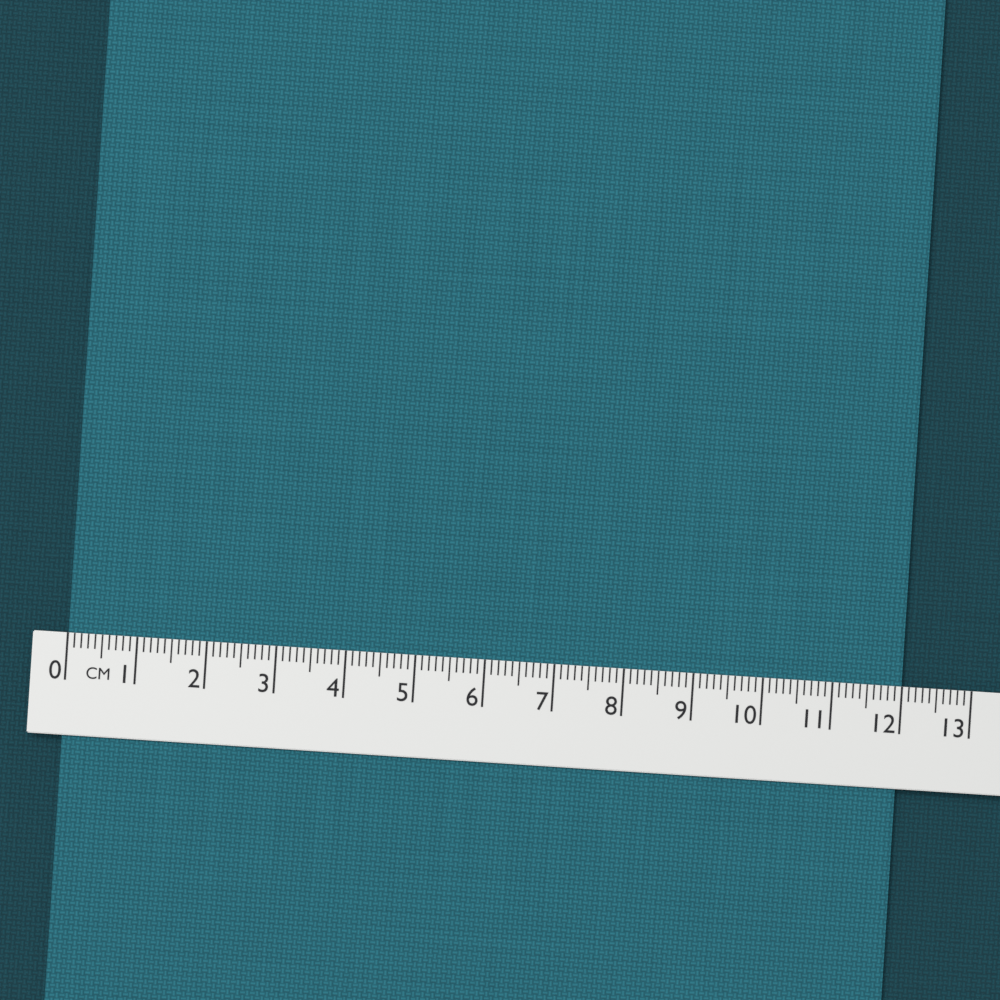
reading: 12.0 cm
